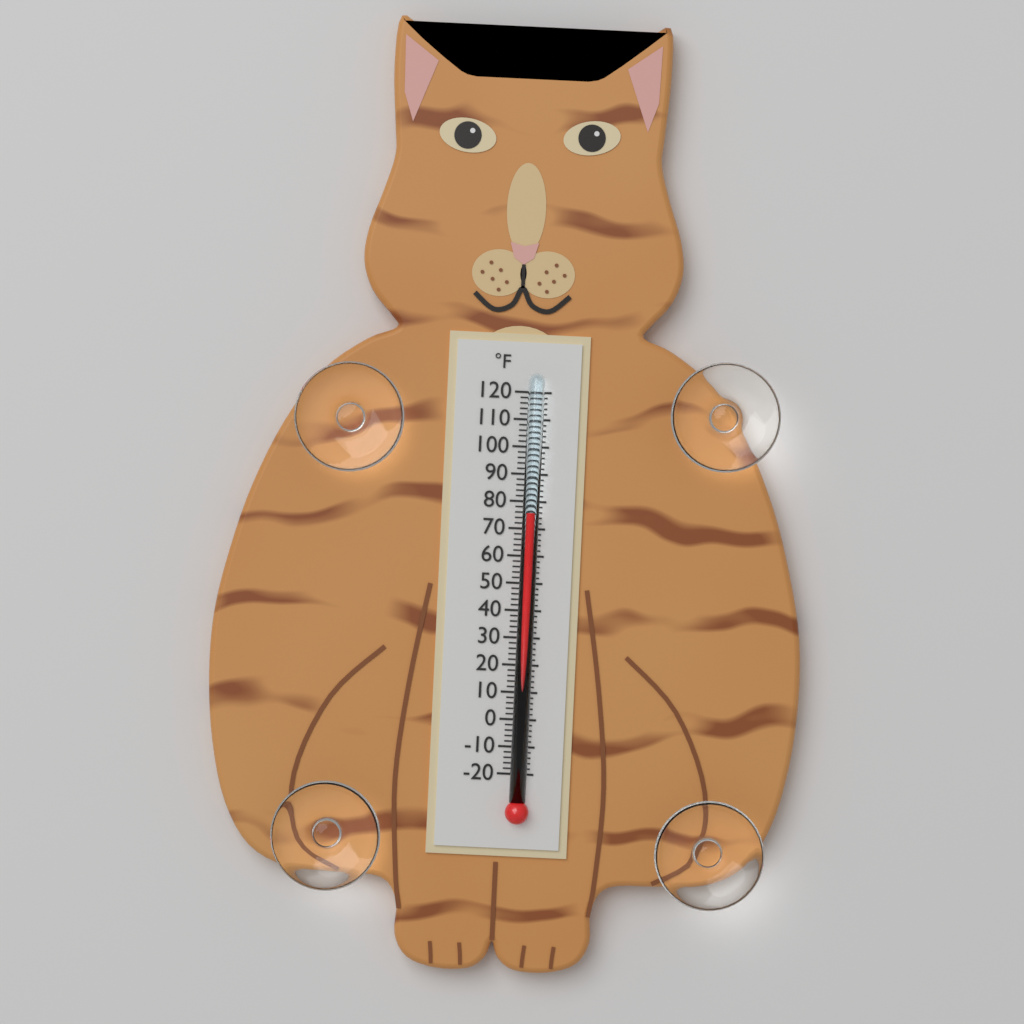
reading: 76 °F
